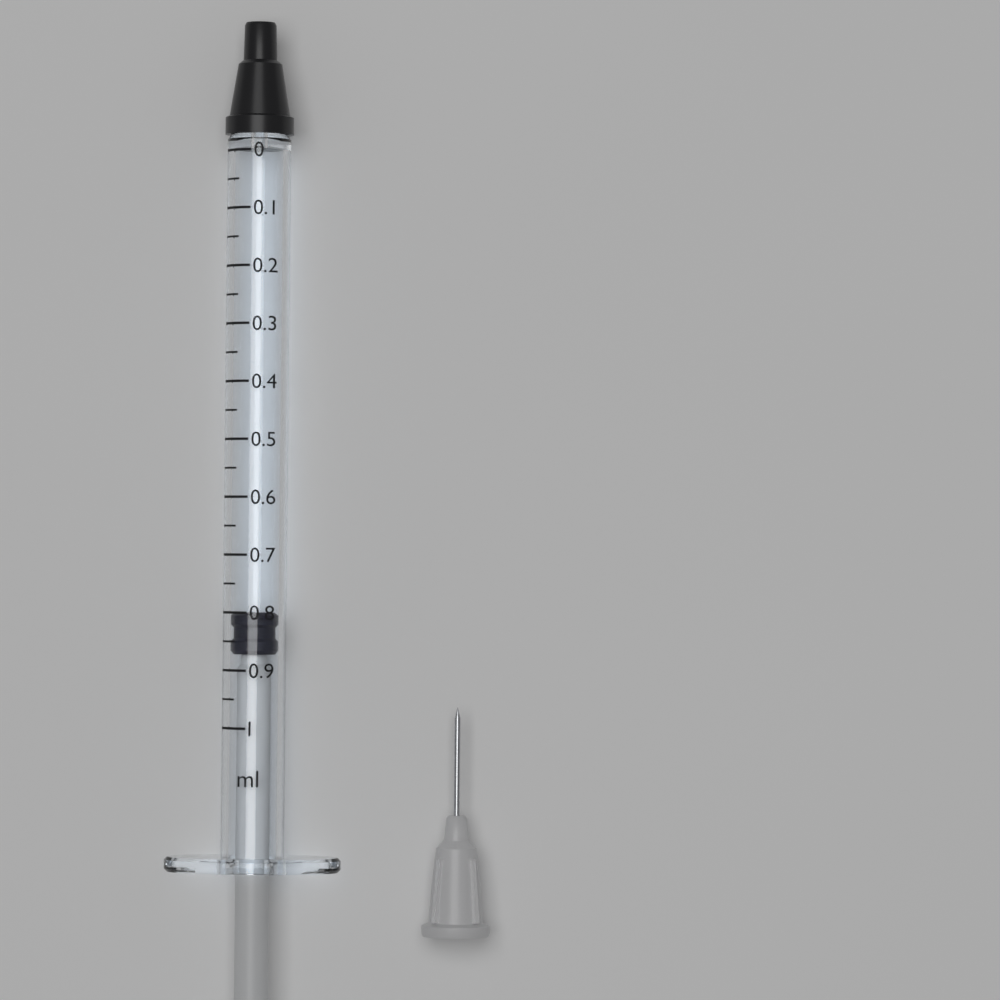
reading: 0.80 ml
